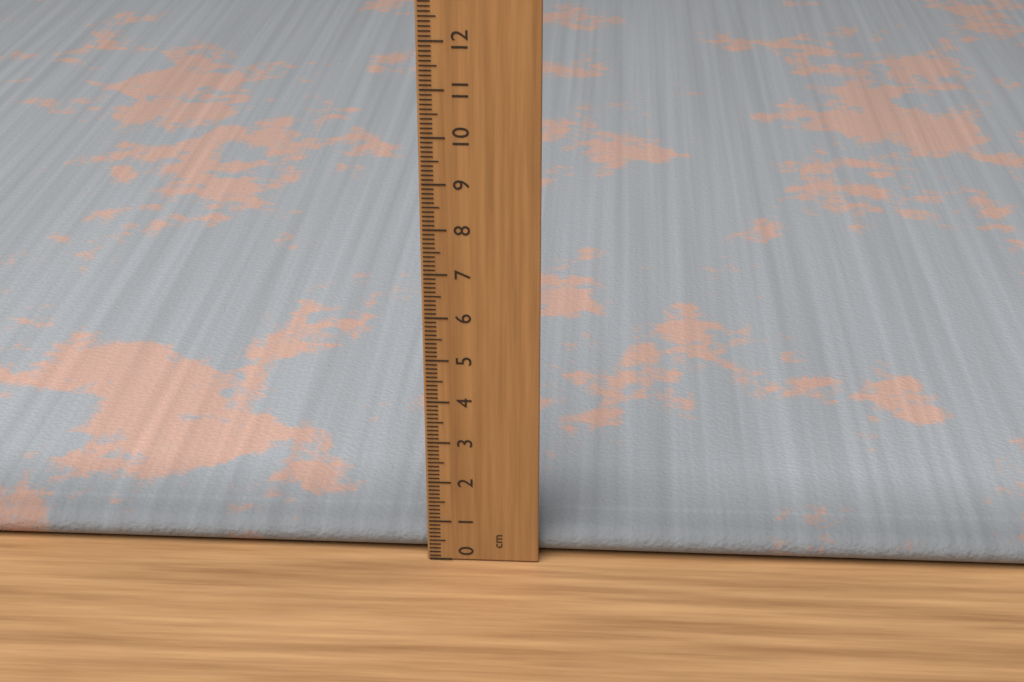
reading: 0.7 cm
